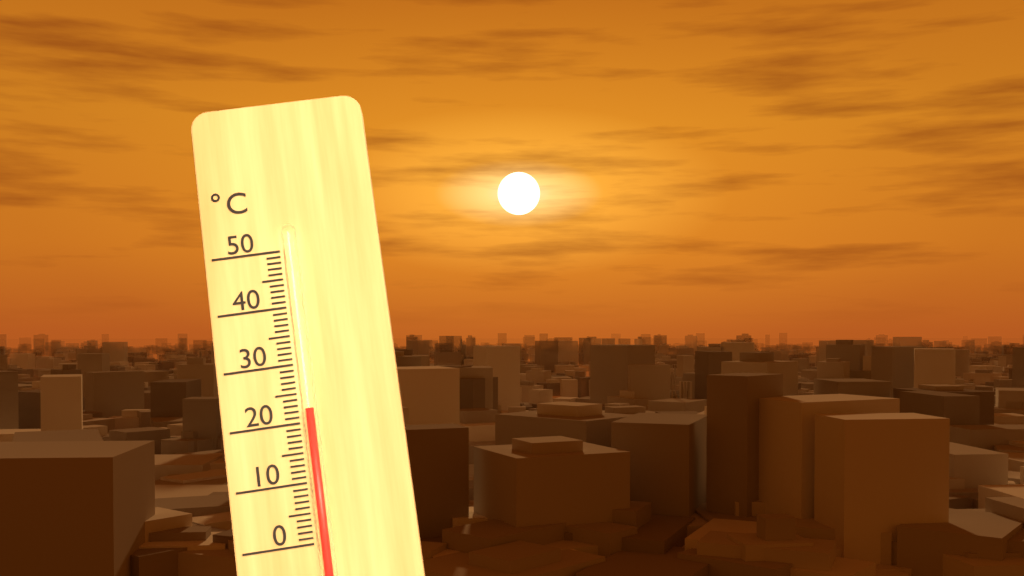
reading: 22 °C
